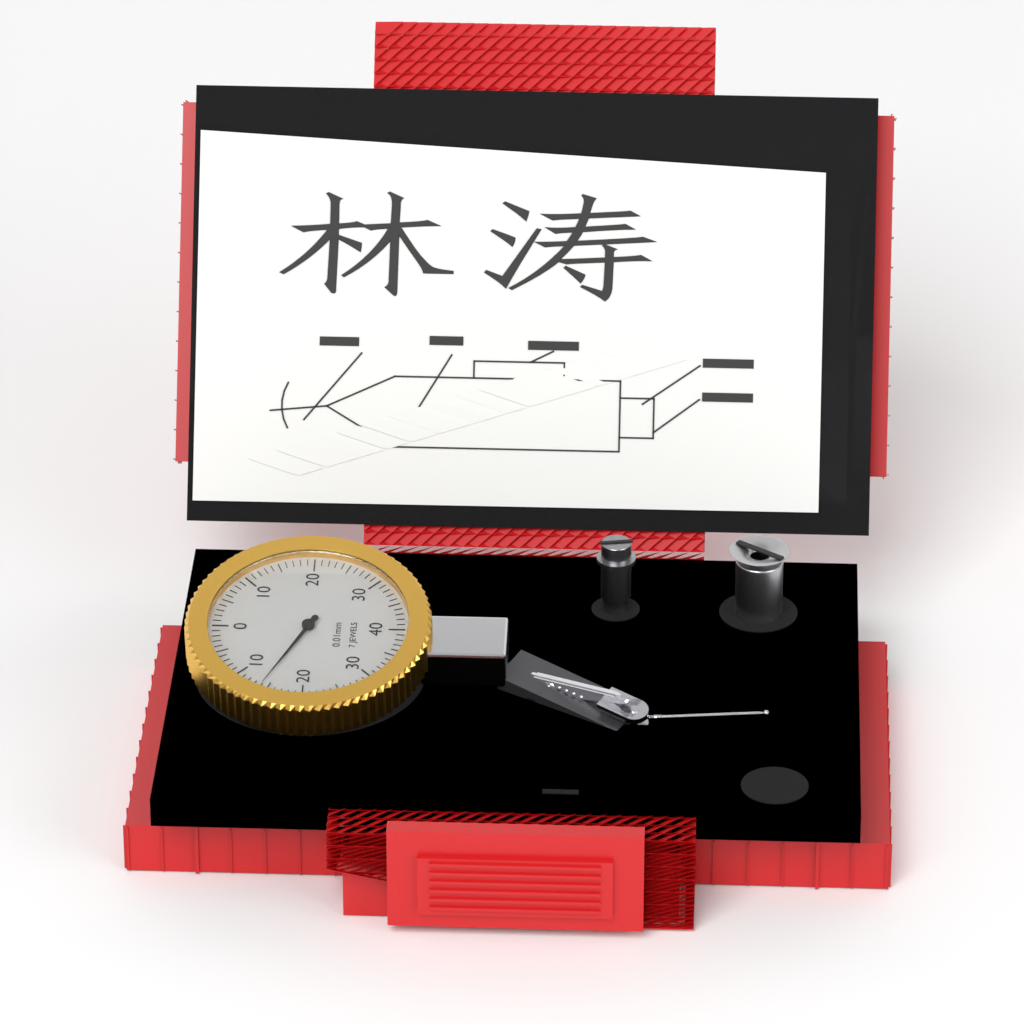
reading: 14 0.01mm
